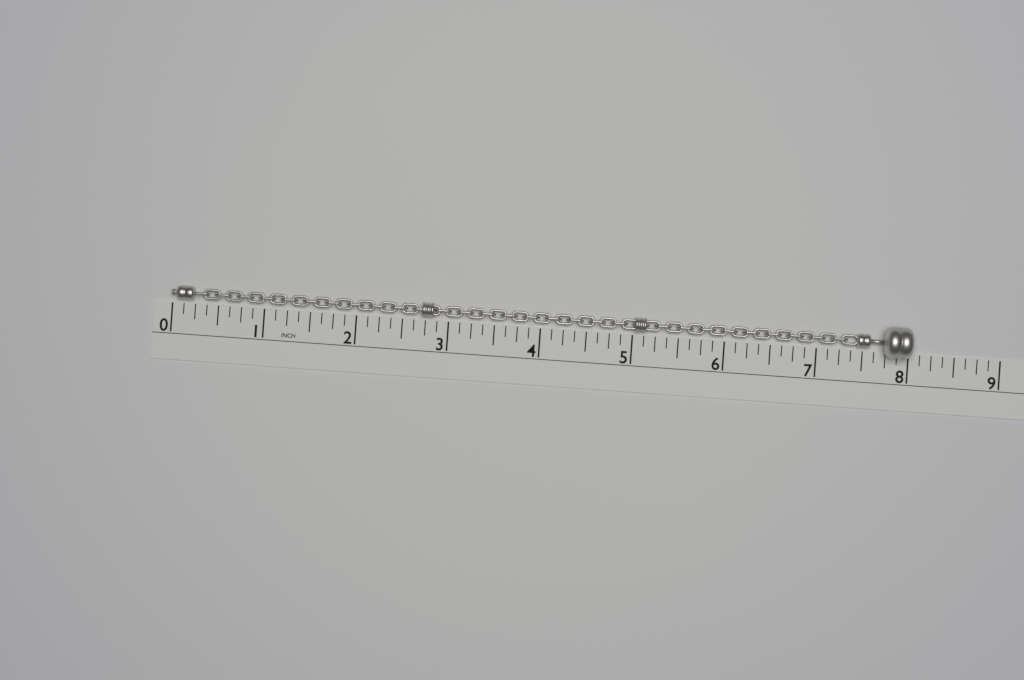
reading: 8.000 in
